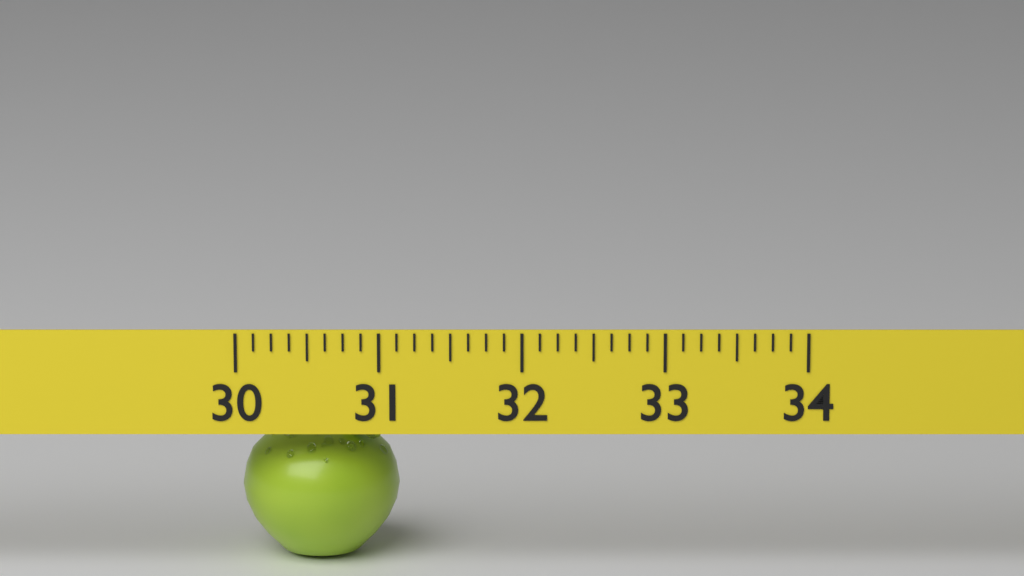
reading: 31.125 (no unit)
